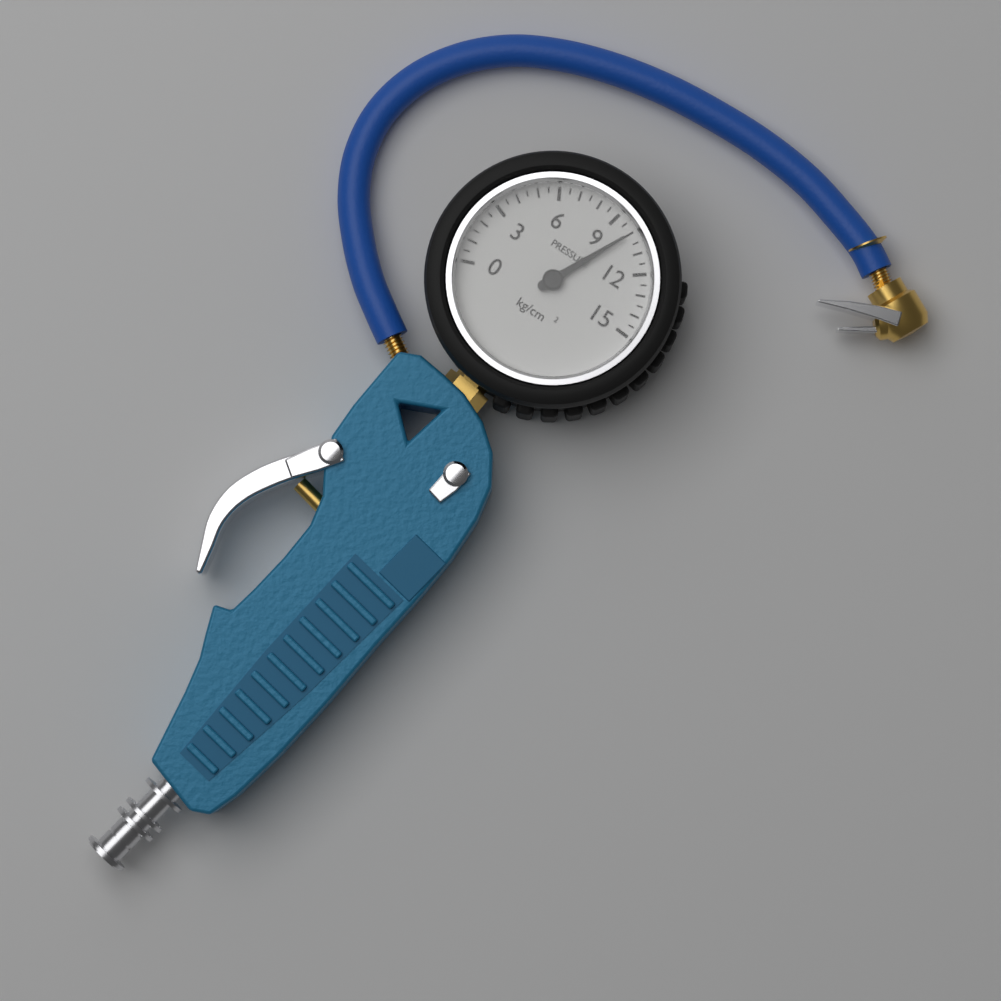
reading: 10.0 kg/cm²
